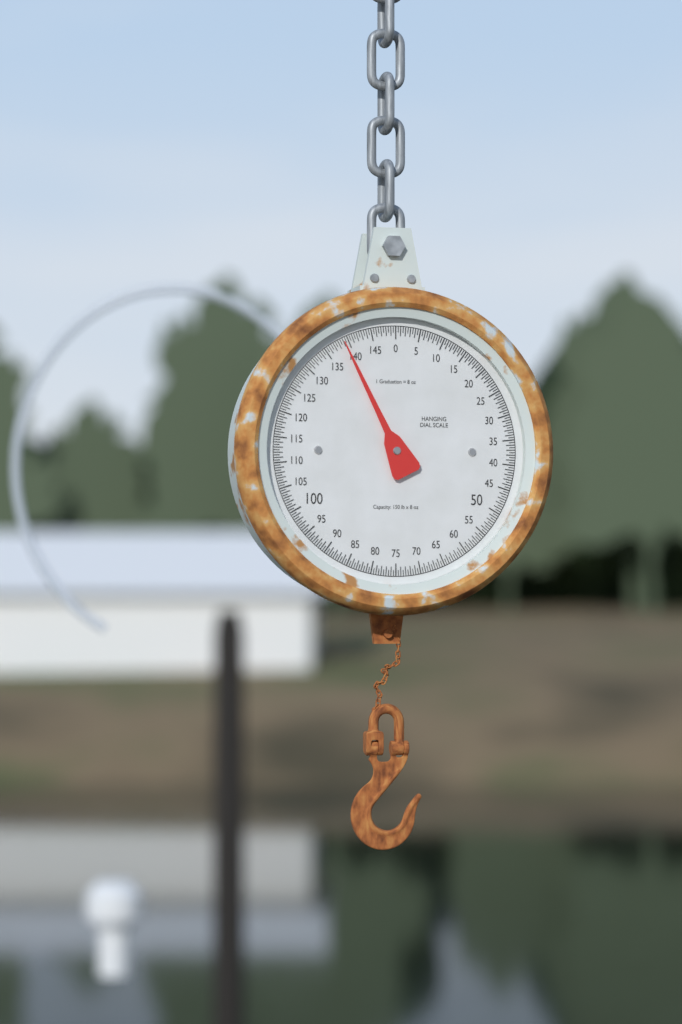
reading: 139.0 lb
